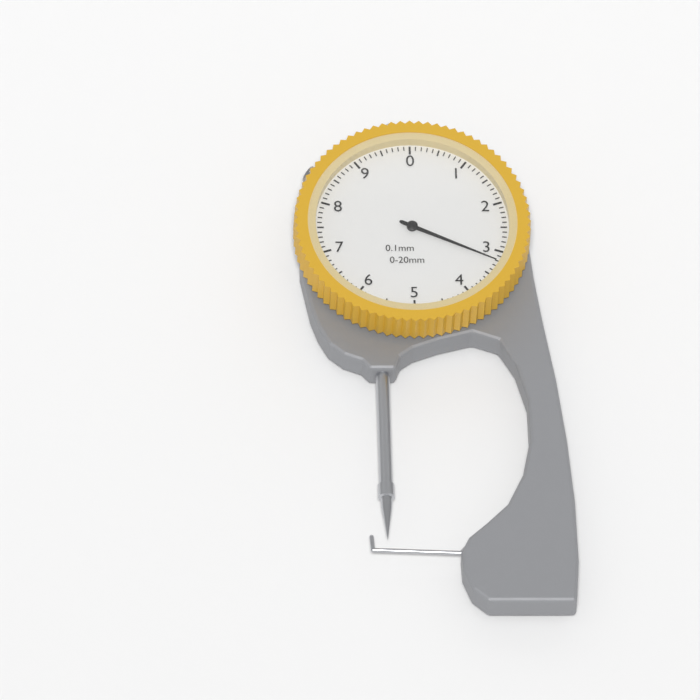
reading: 3.2 mm
